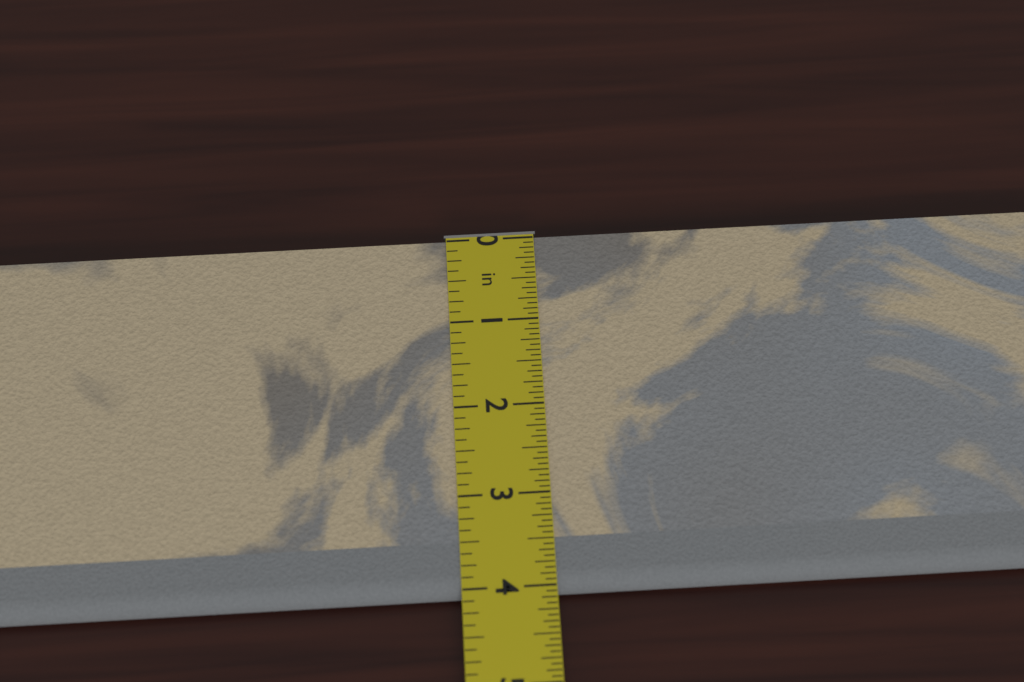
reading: 4.0625 in
